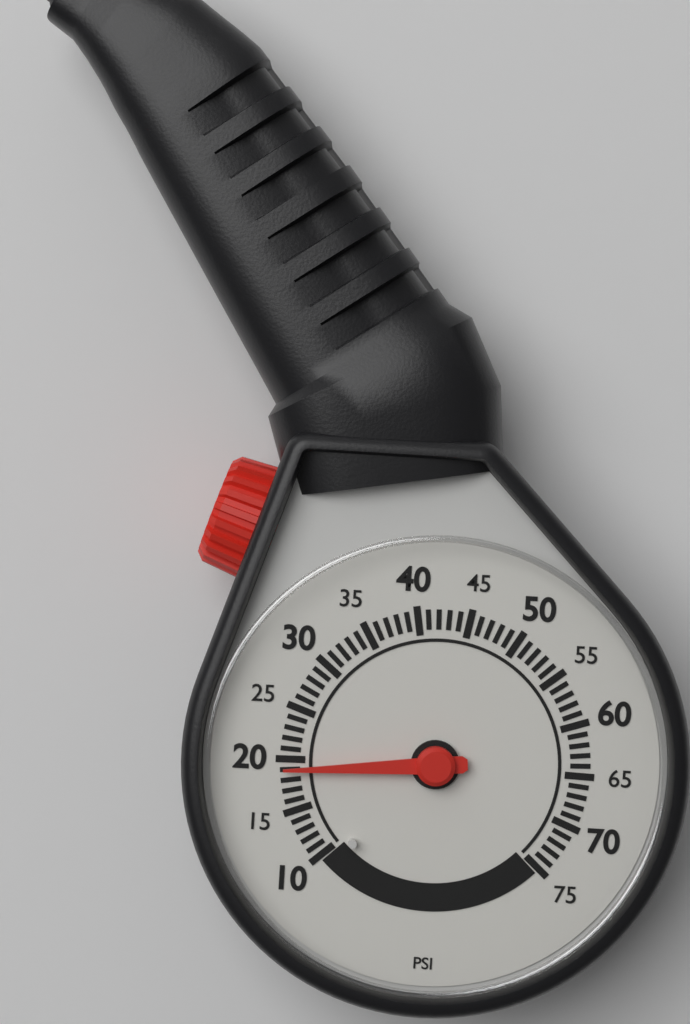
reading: 19 psi
